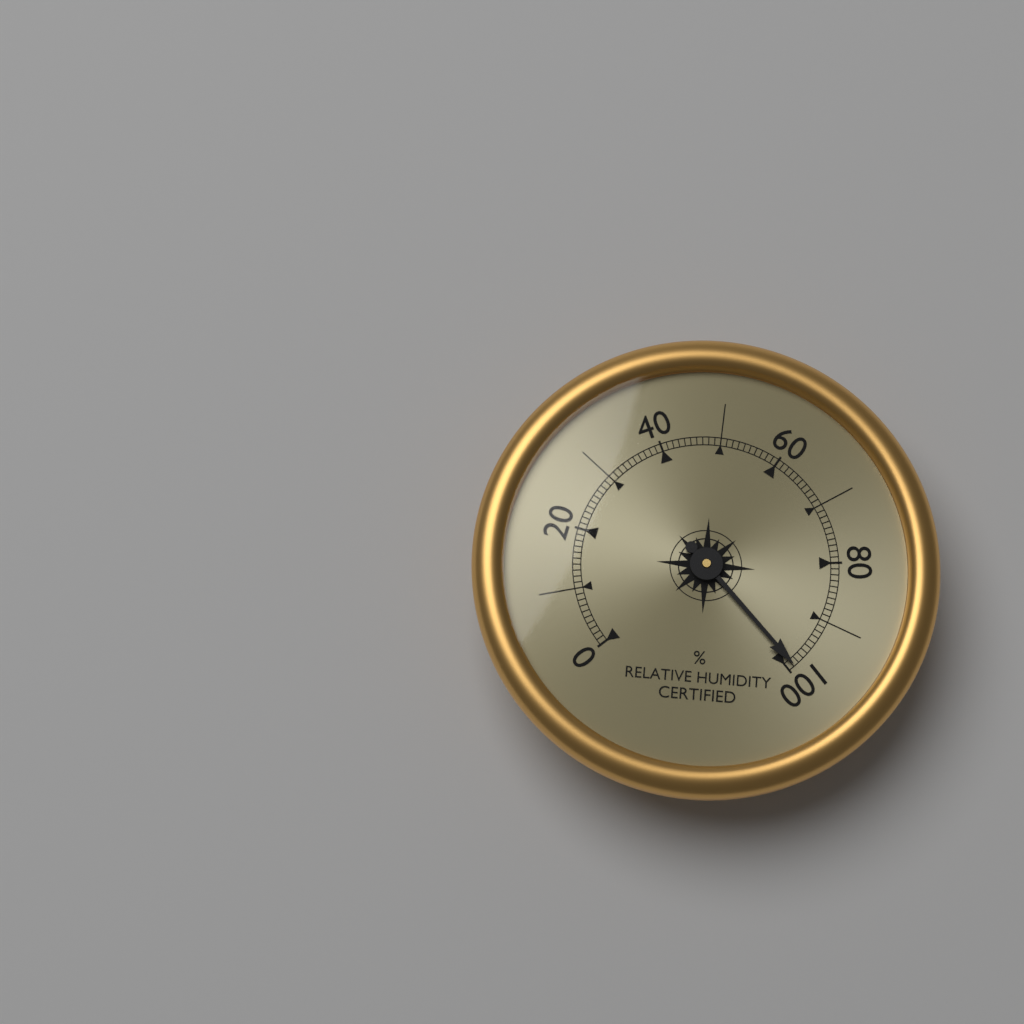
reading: 99 %
